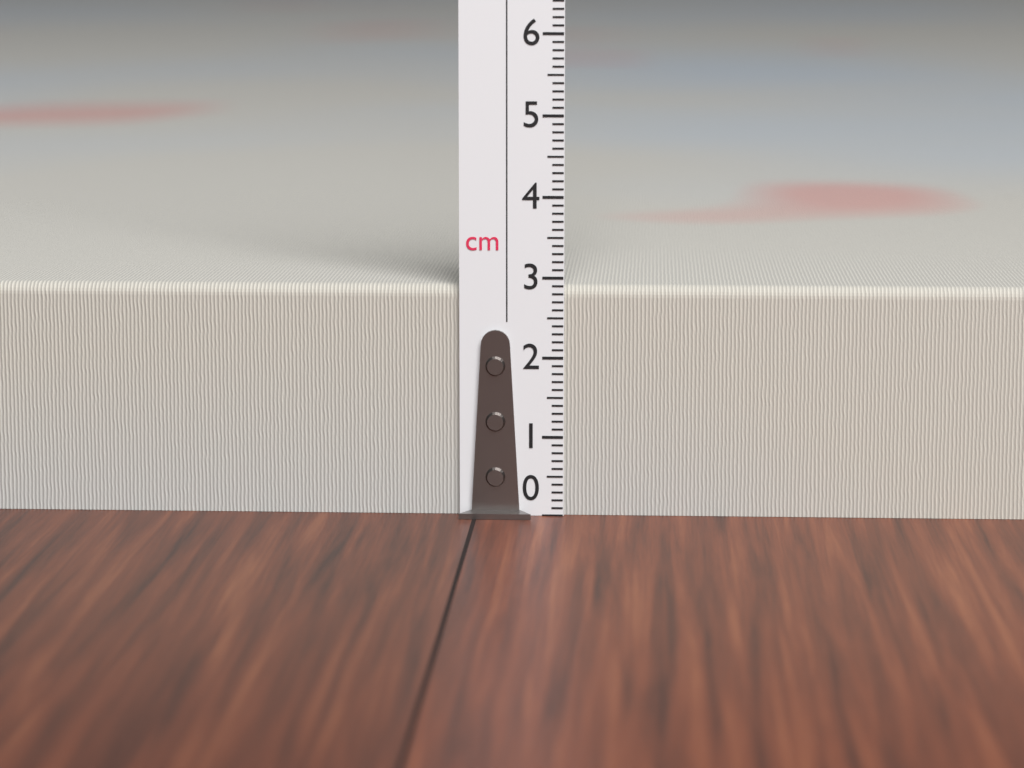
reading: 2.9 cm
